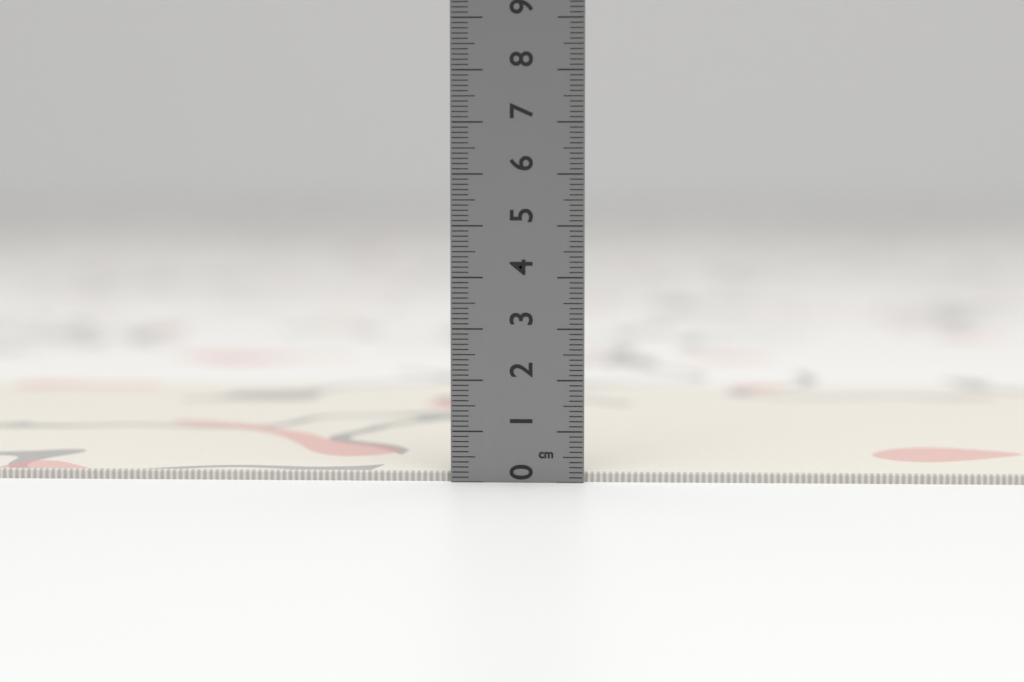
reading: 0.2 cm
